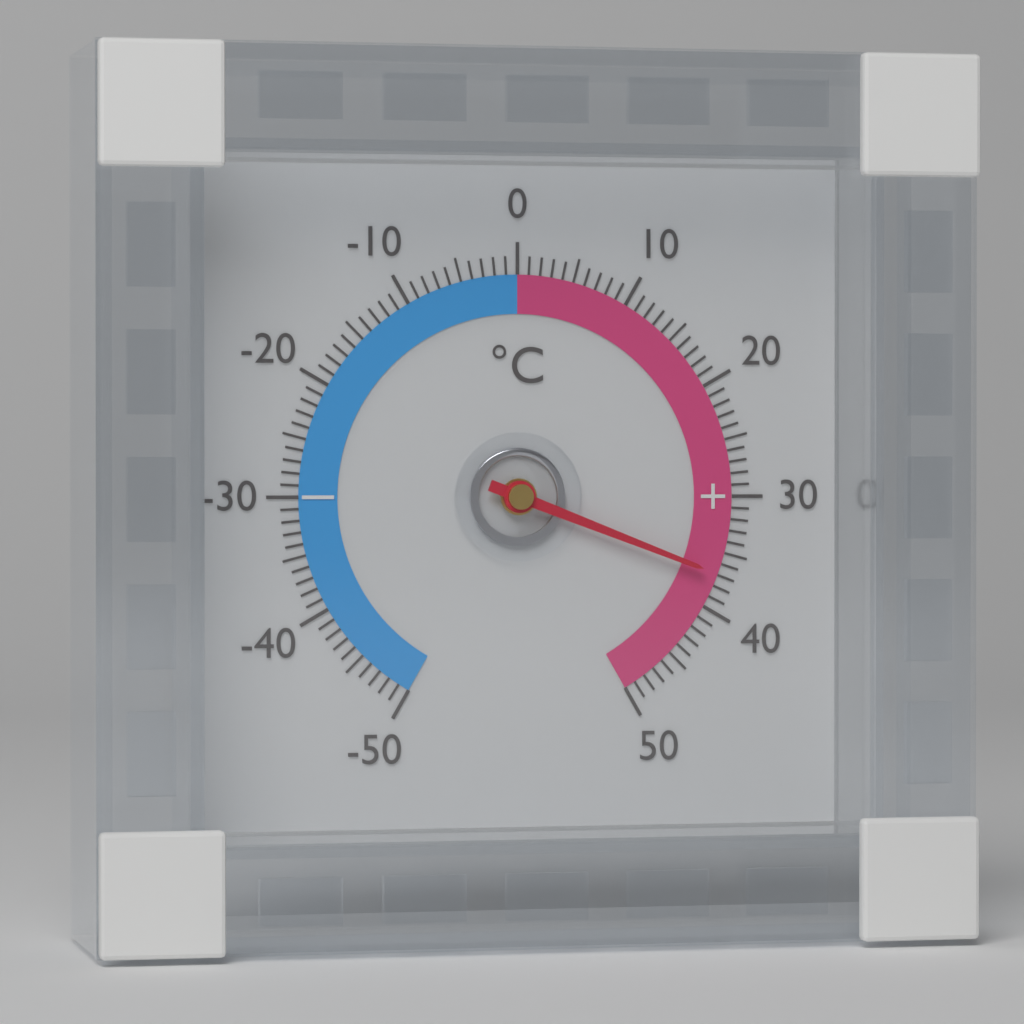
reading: 37 °C
